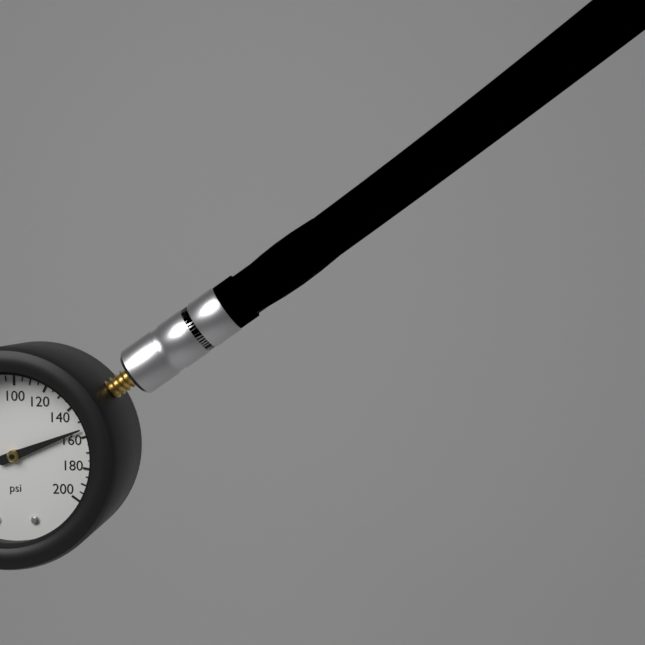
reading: 155 psi
